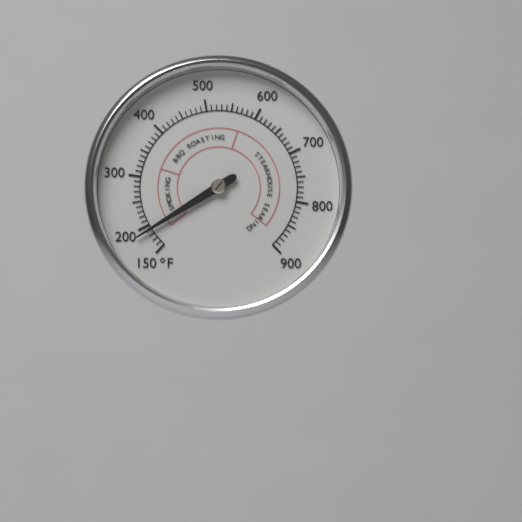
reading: 190 °F
